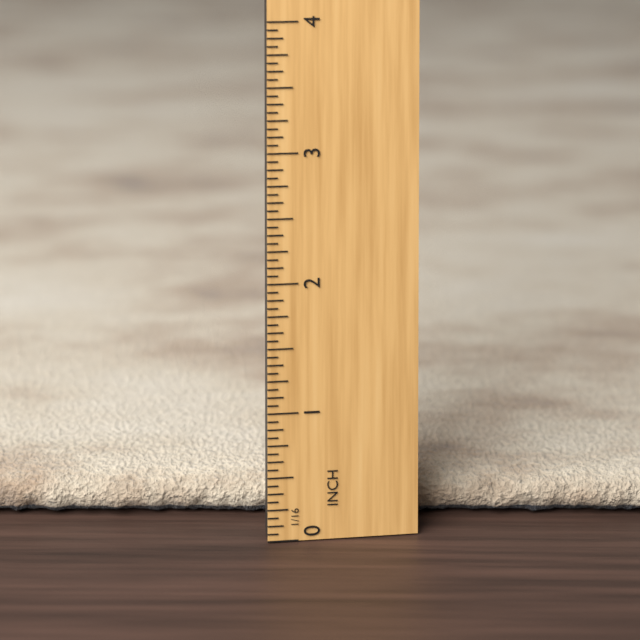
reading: 0.3125 in
